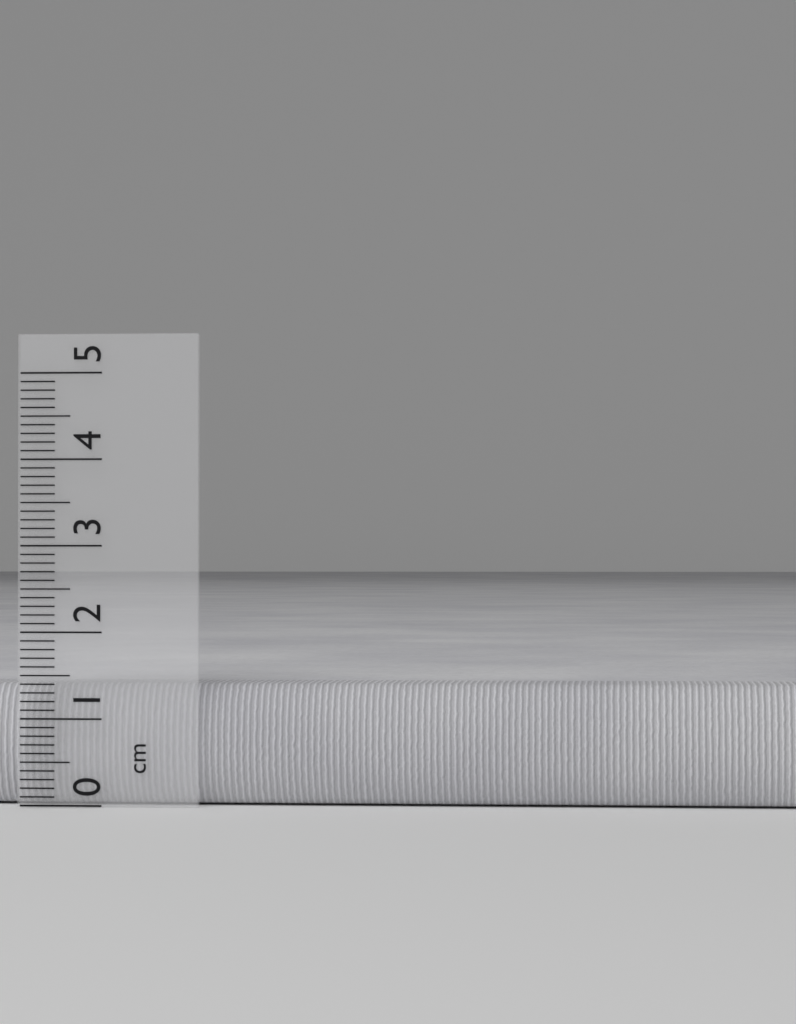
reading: 1.4 cm
